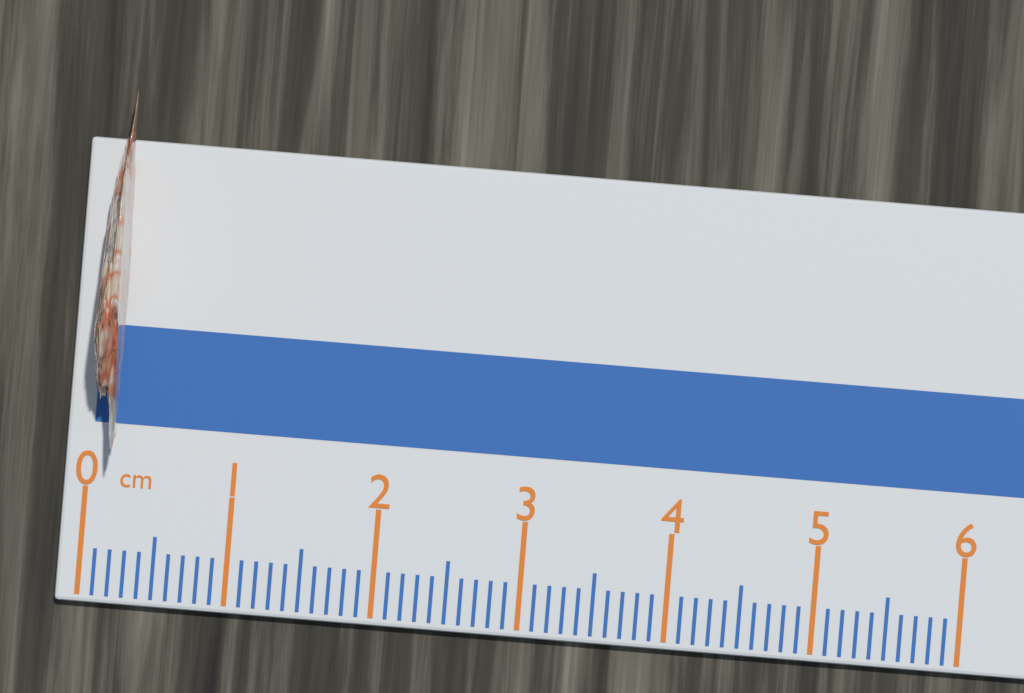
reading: 0.2 cm
